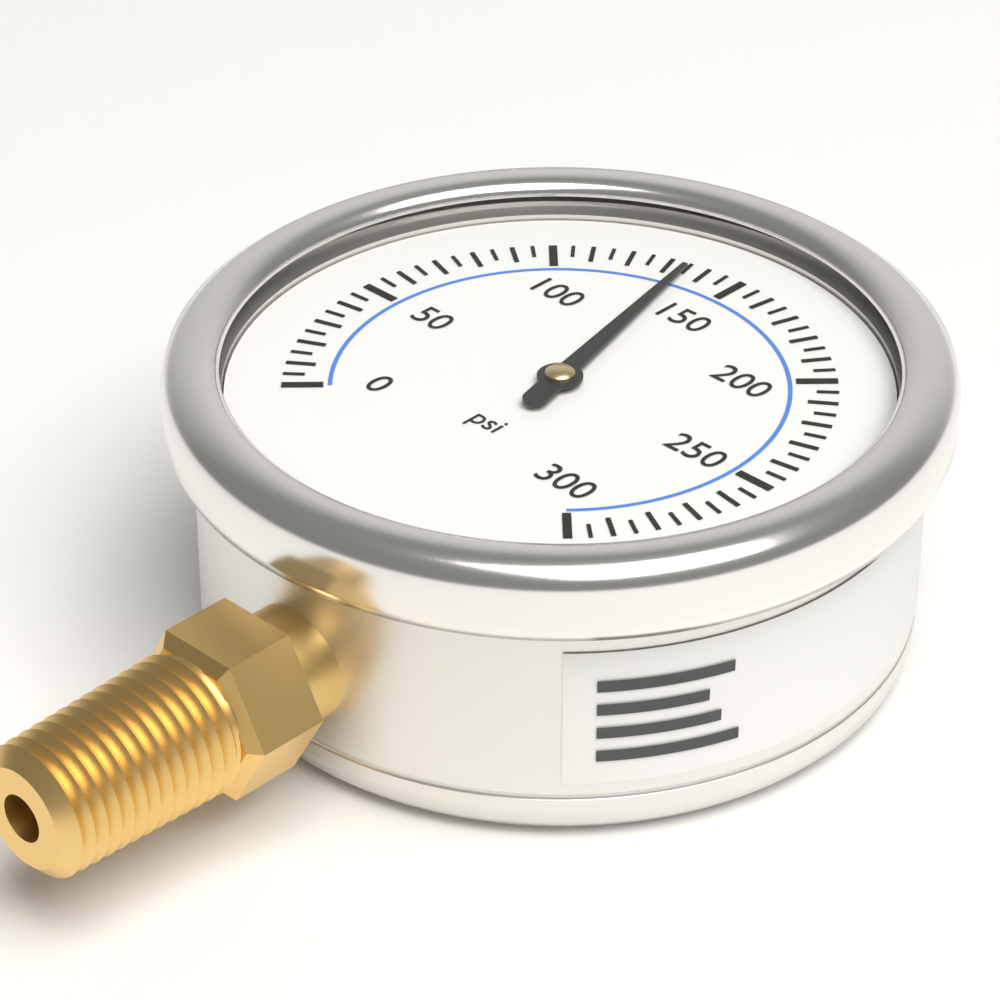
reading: 135 psi
